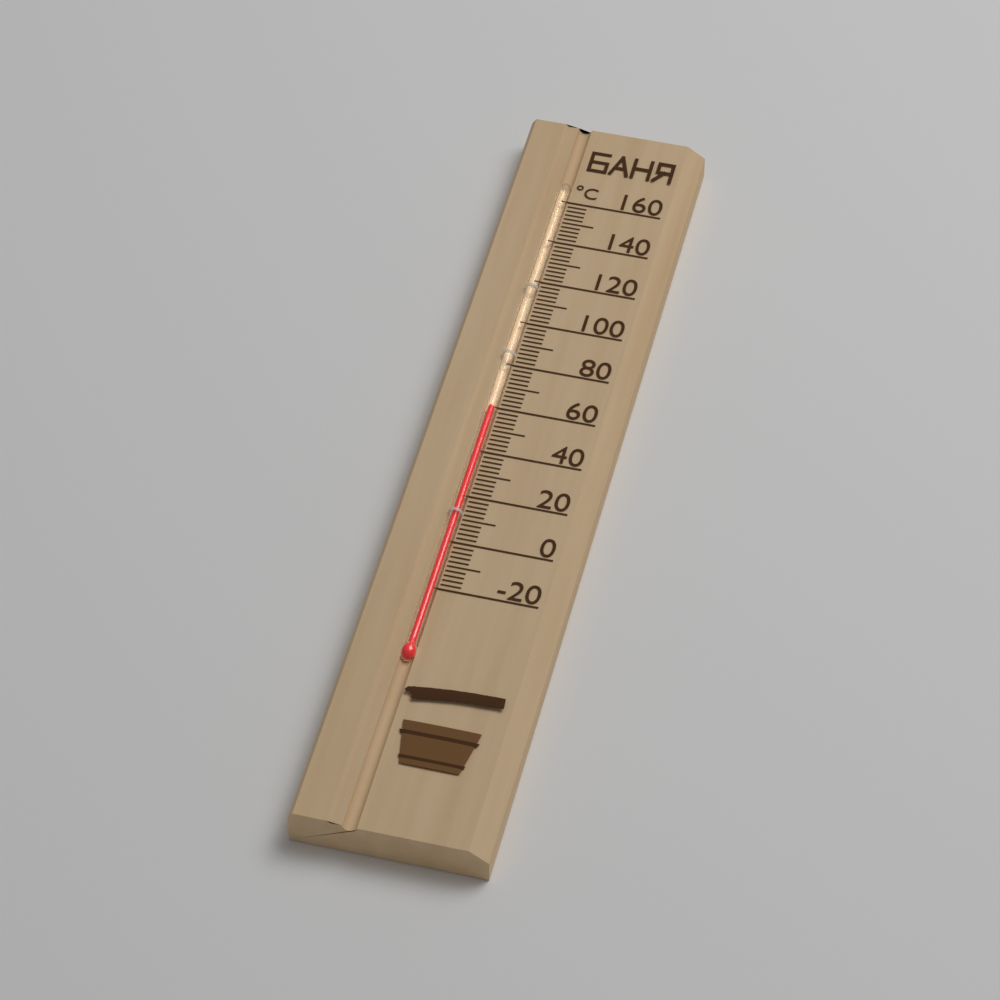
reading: 60 °C
